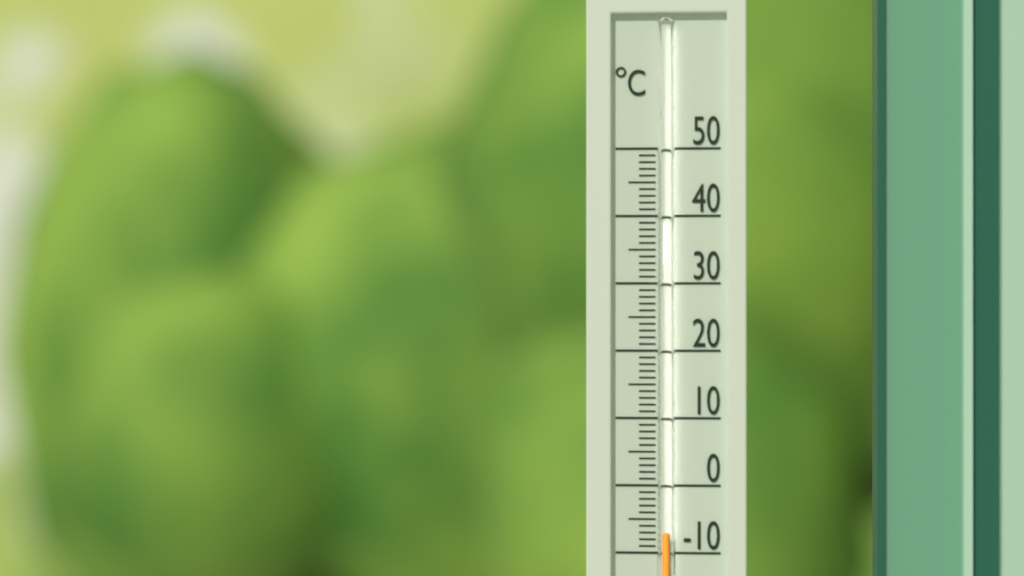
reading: -7 °C
